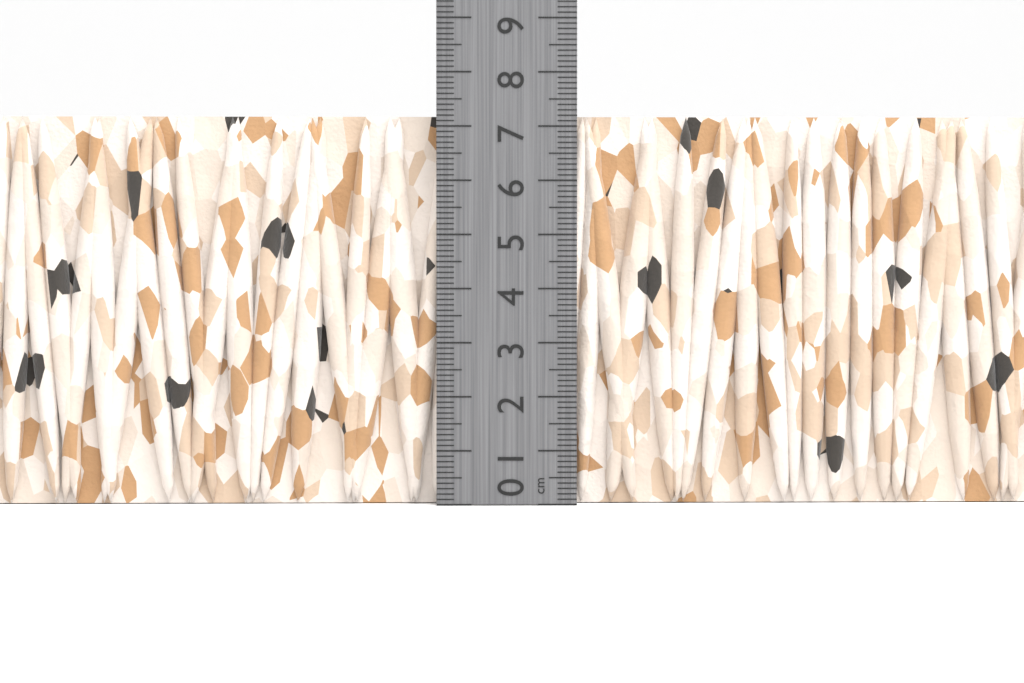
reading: 7.2 cm
